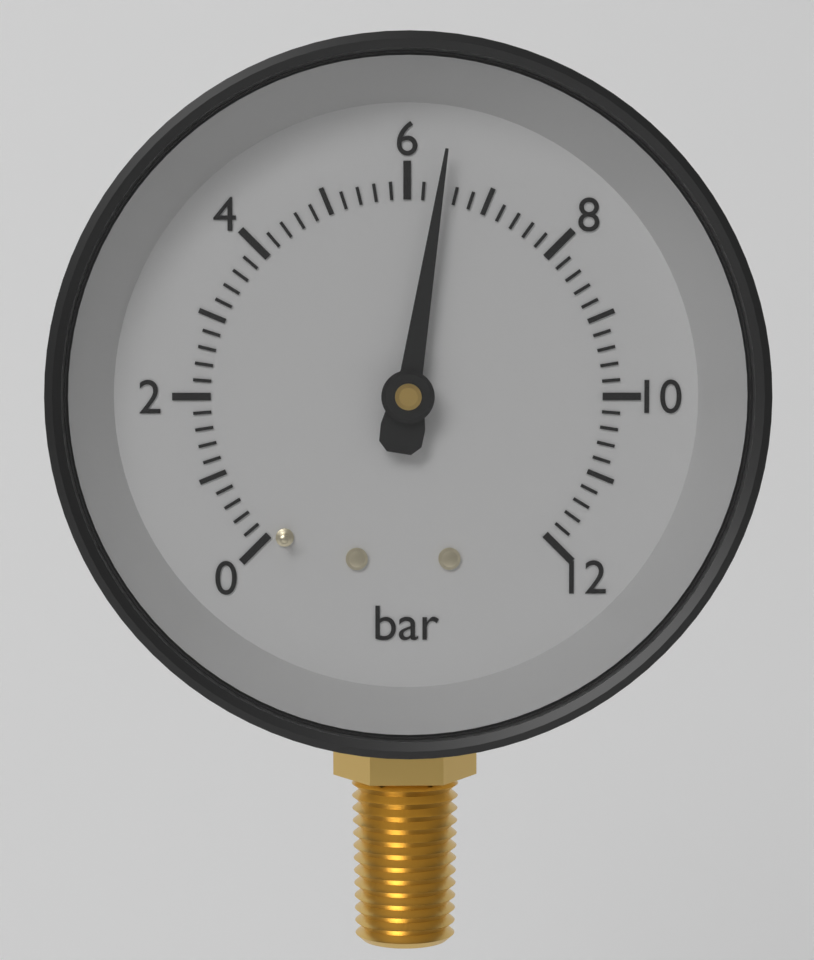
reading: 6.4 bar
